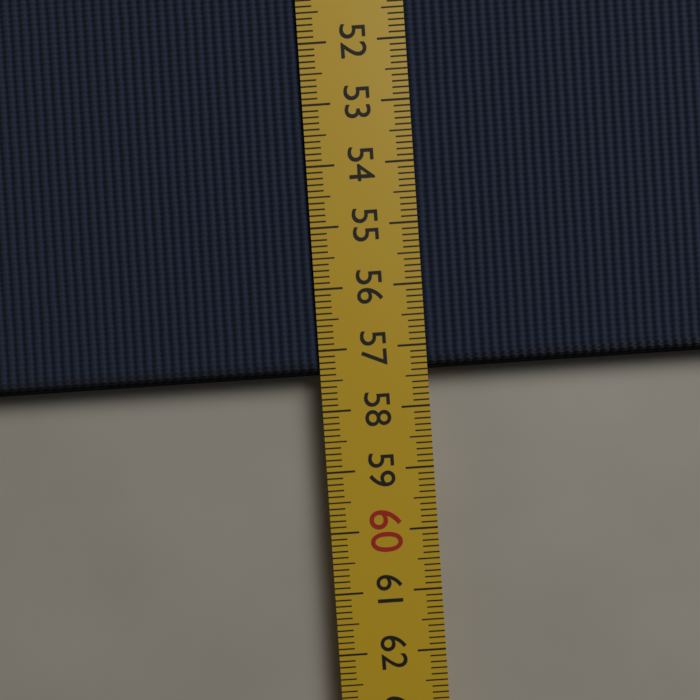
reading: 57.4 cm
